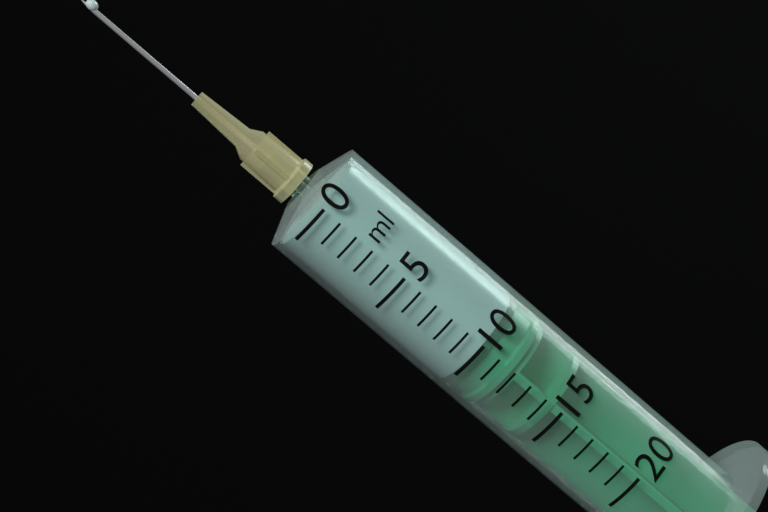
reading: 10 ml
